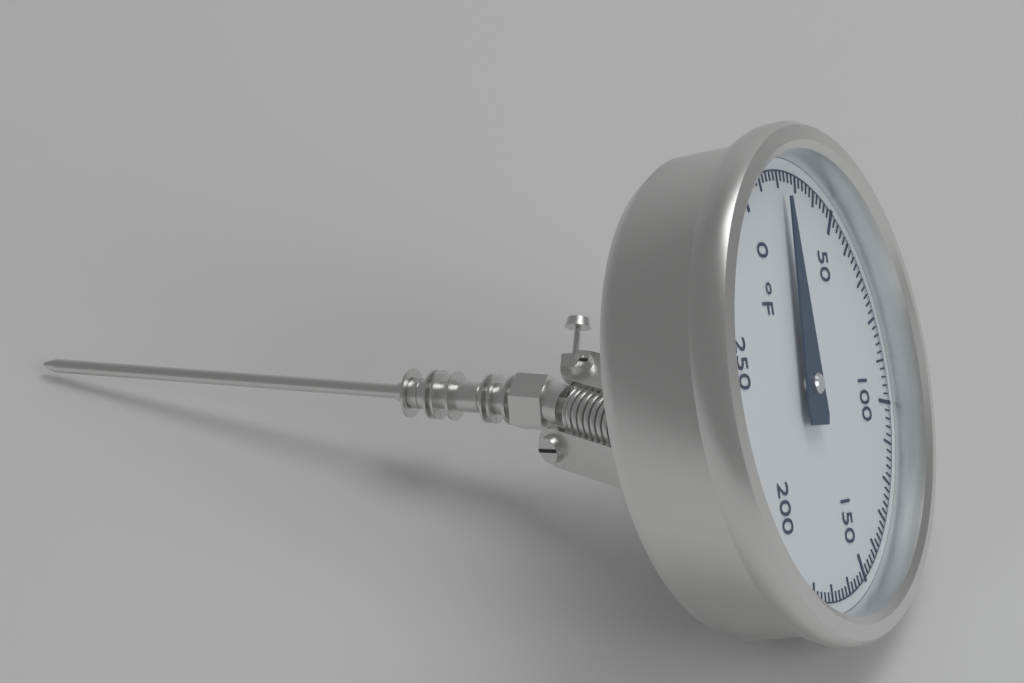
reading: 22 °F
